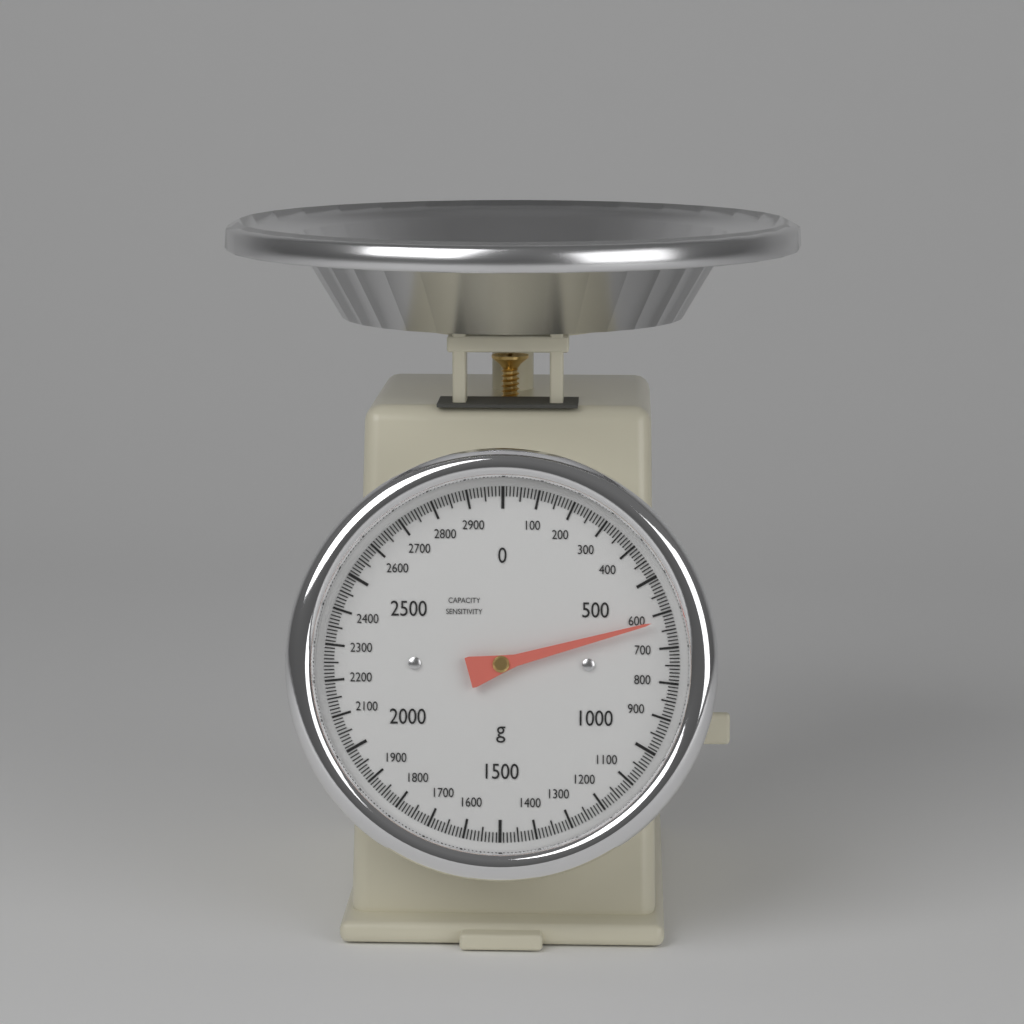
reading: 620 g
